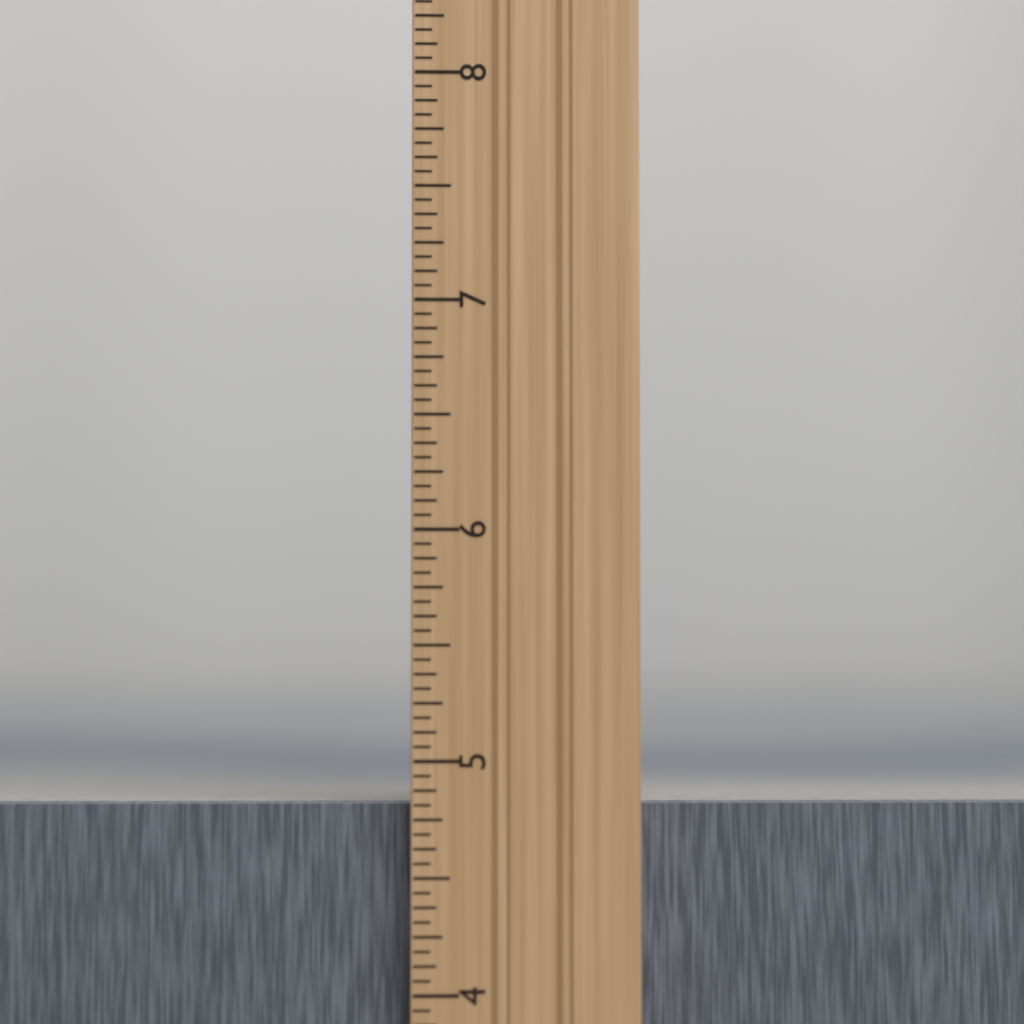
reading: 4.8125 in
